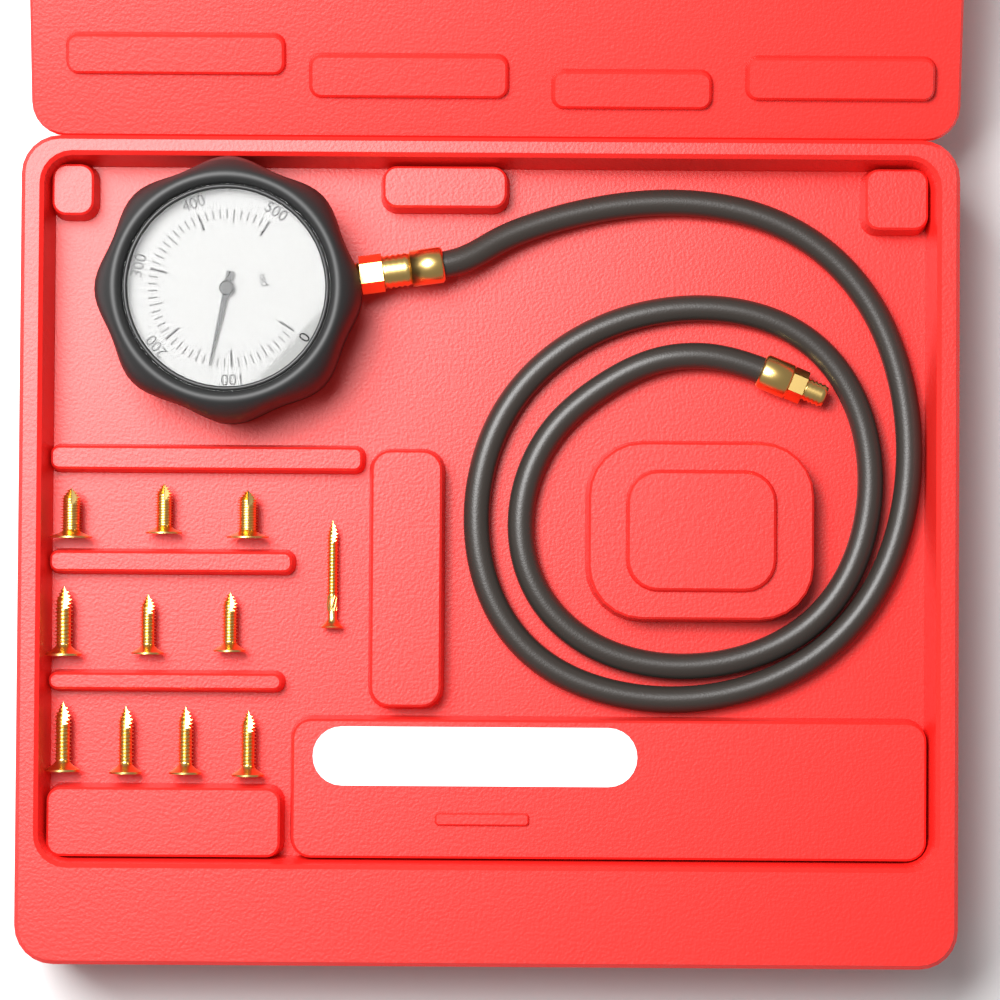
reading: 130 psi
